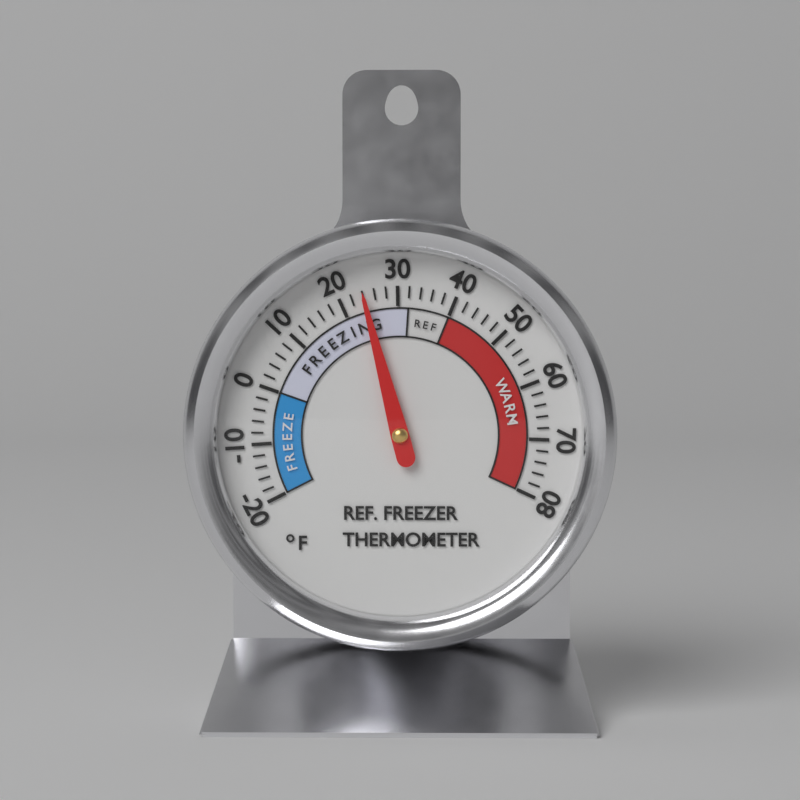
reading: 24 °F
